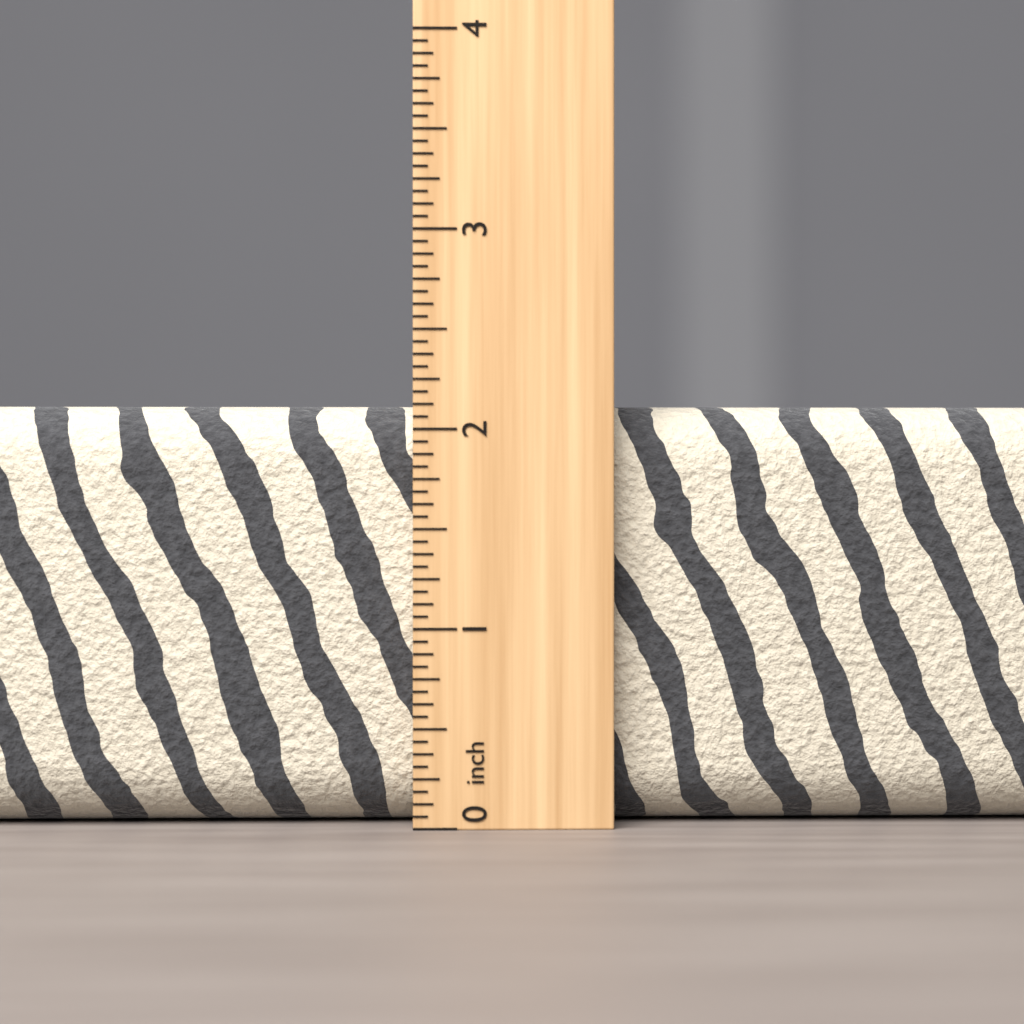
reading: 2.1250 inch
